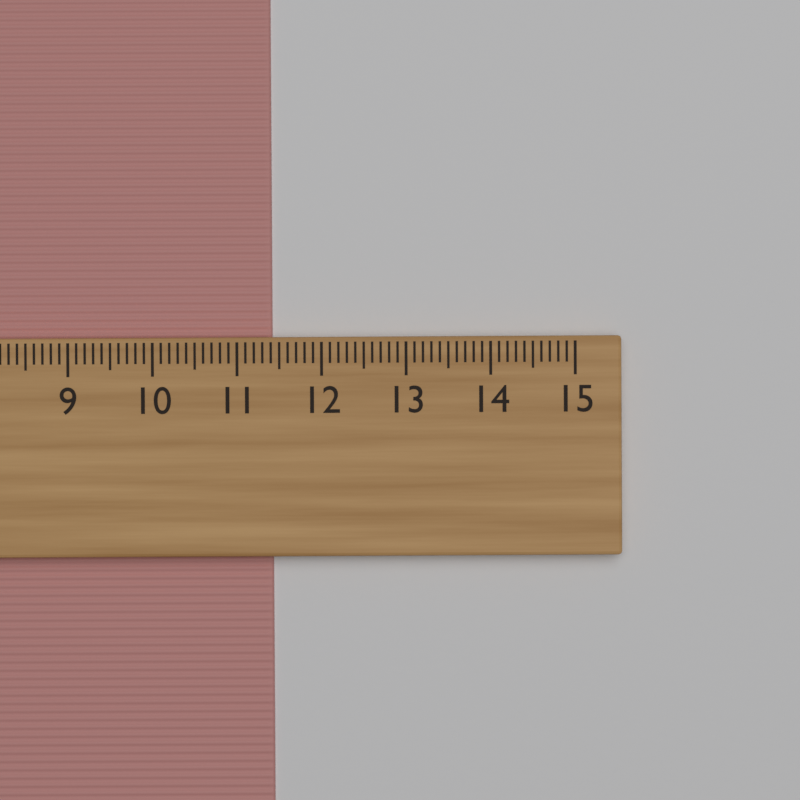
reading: 11.4 cm
